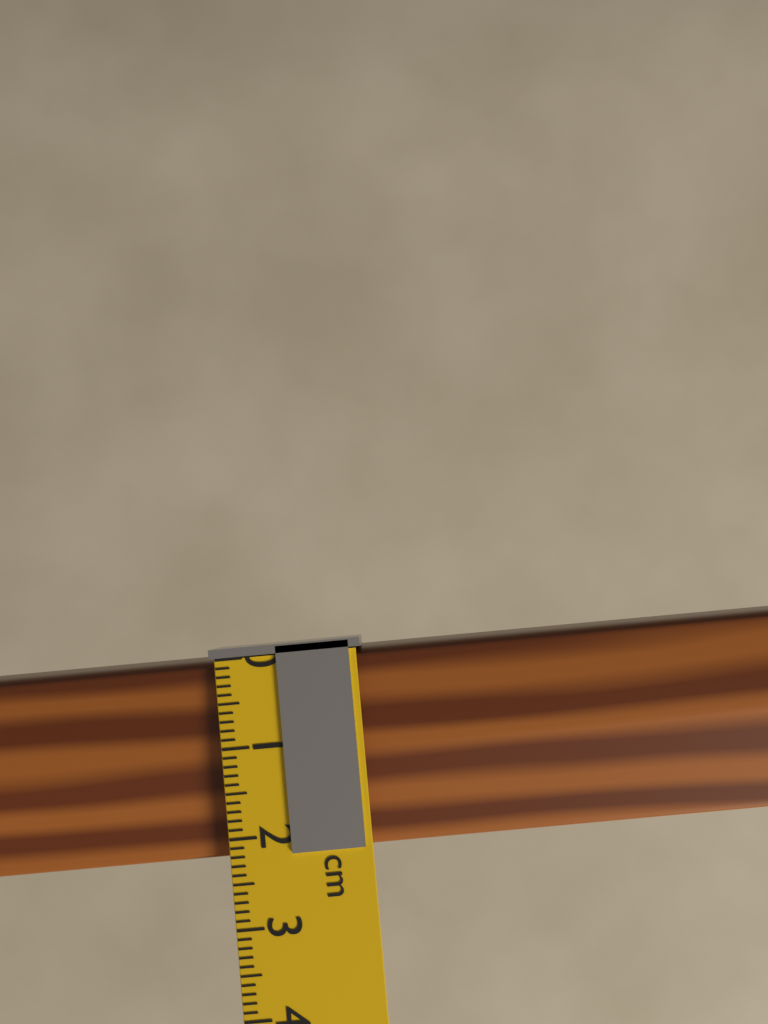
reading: 2.3 cm
